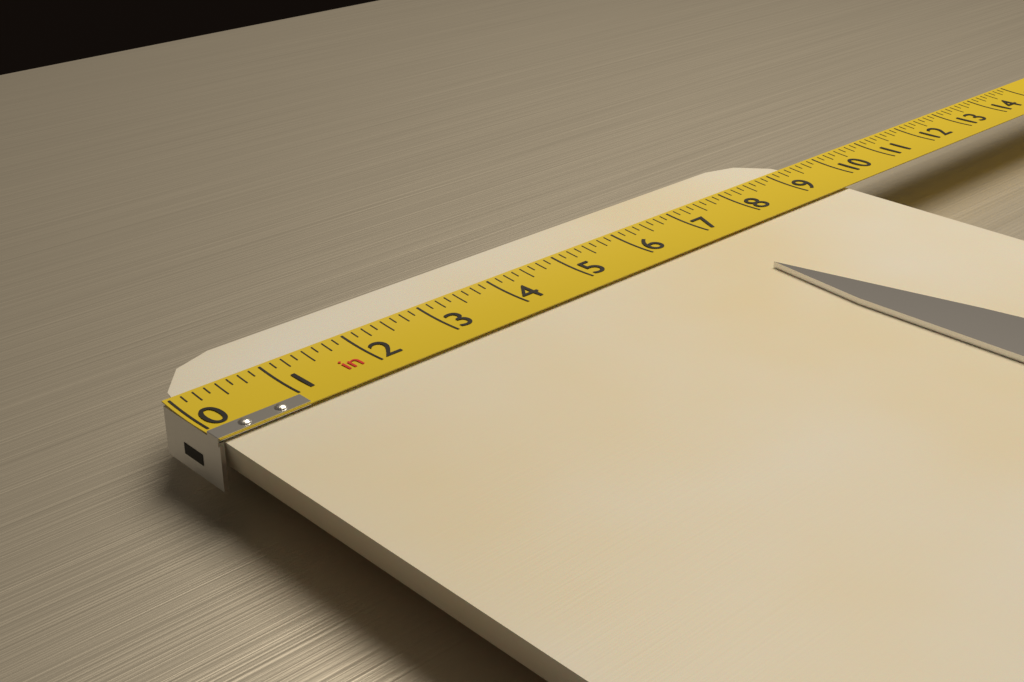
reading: 9.500 in
